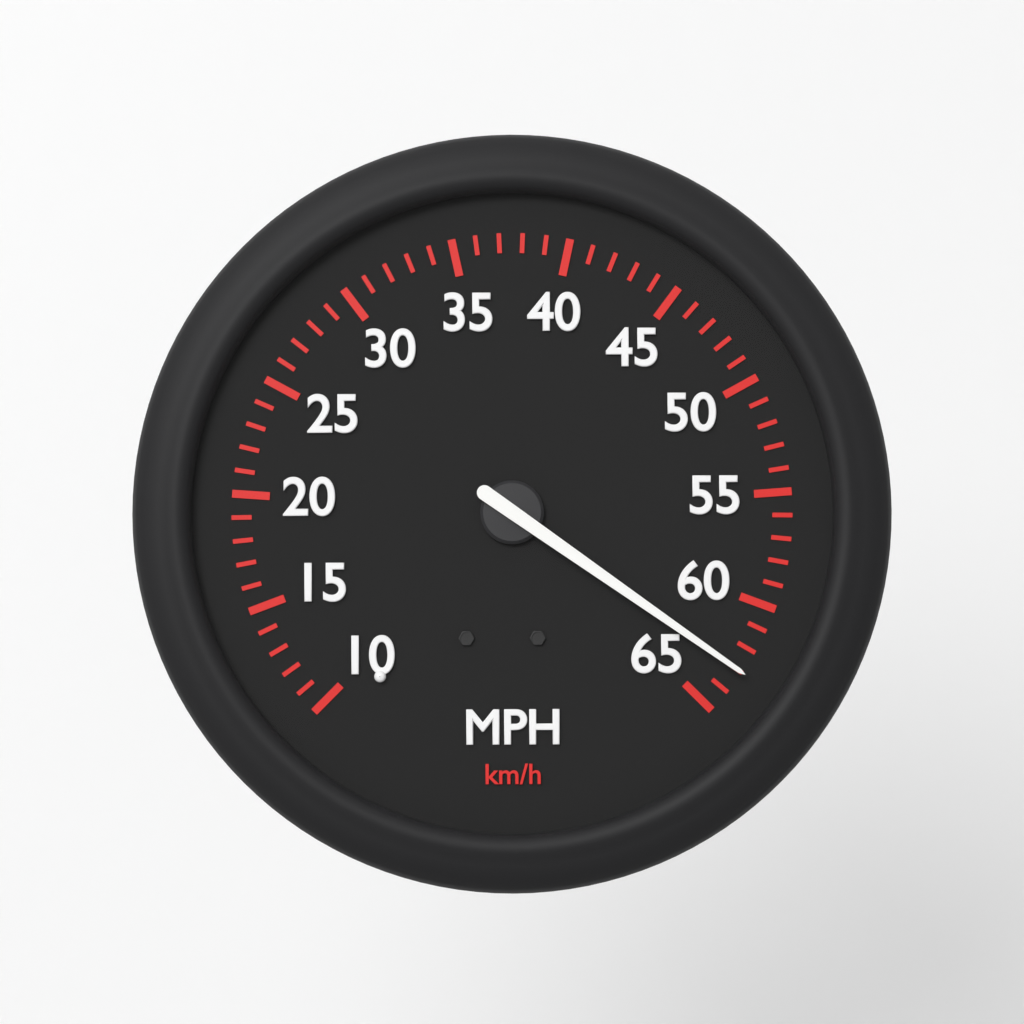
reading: 63 mph
